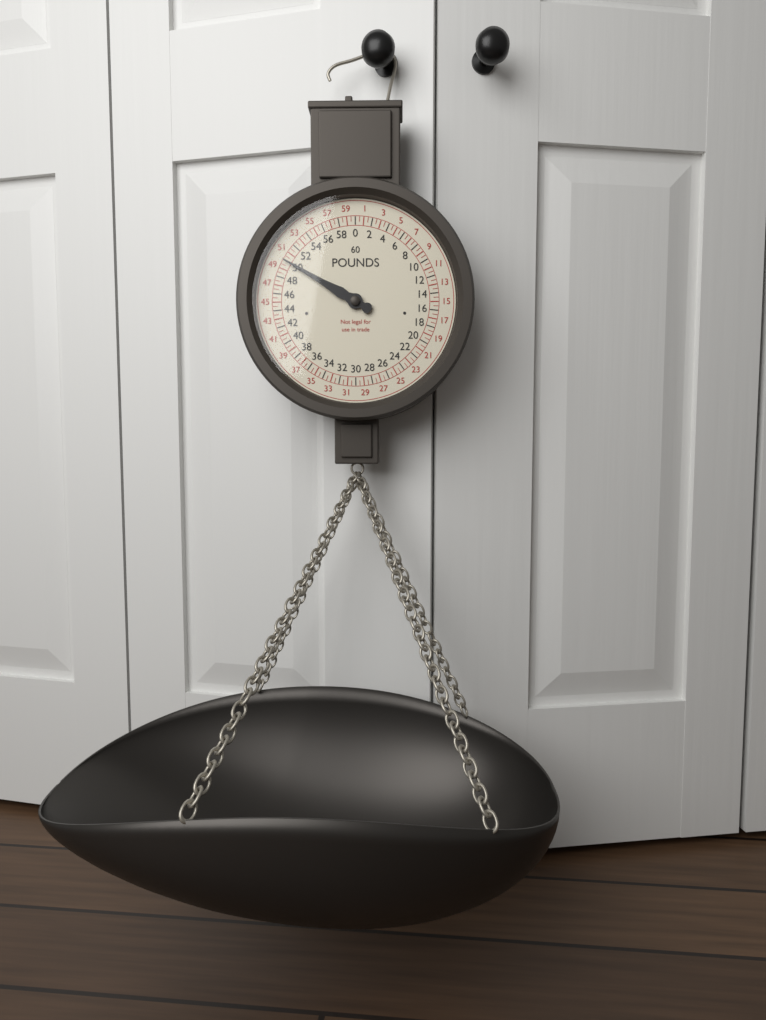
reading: 50.0 lb
